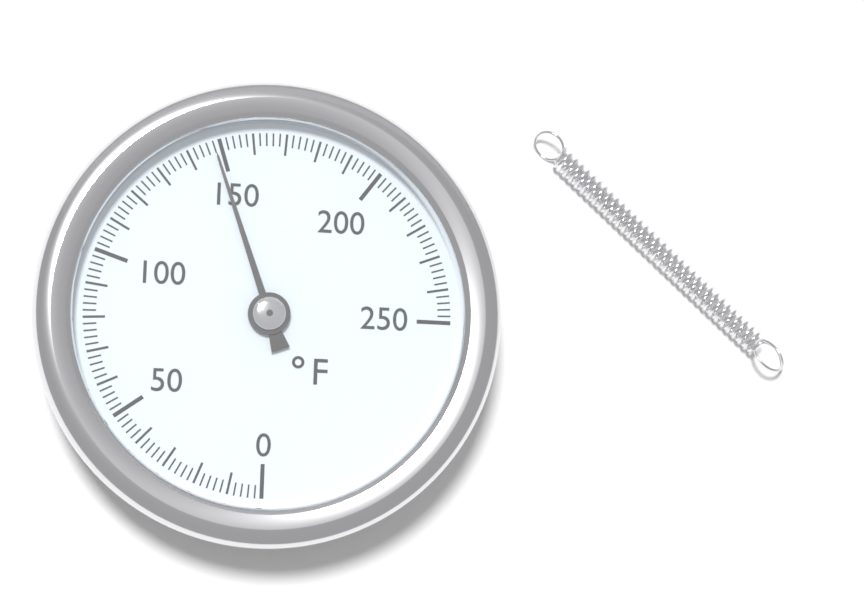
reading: 148 °F
